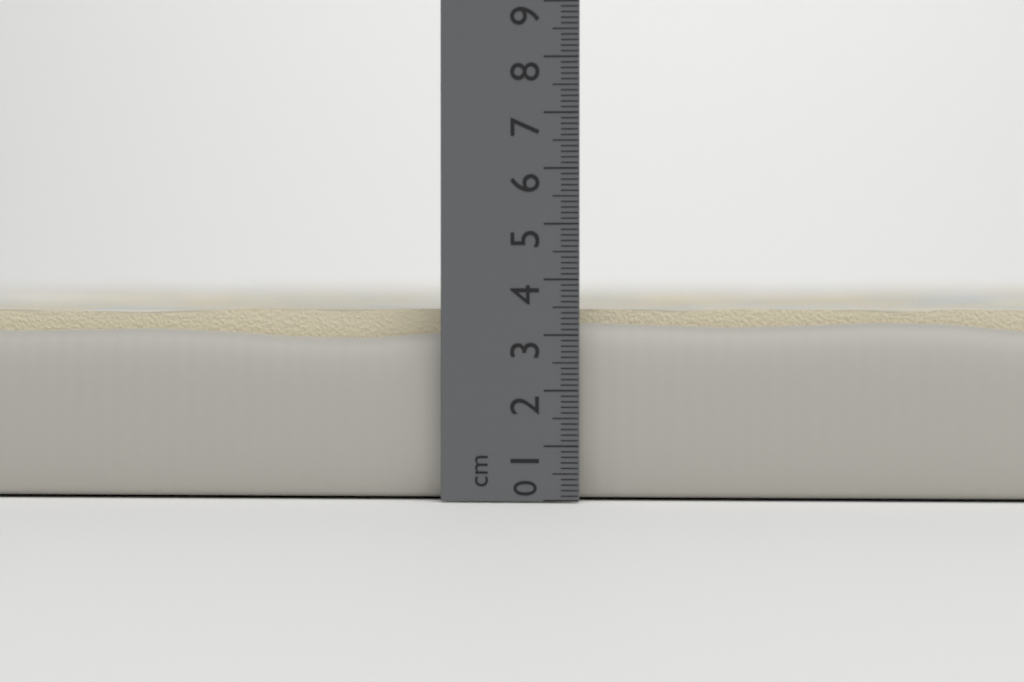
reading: 3.6 cm
